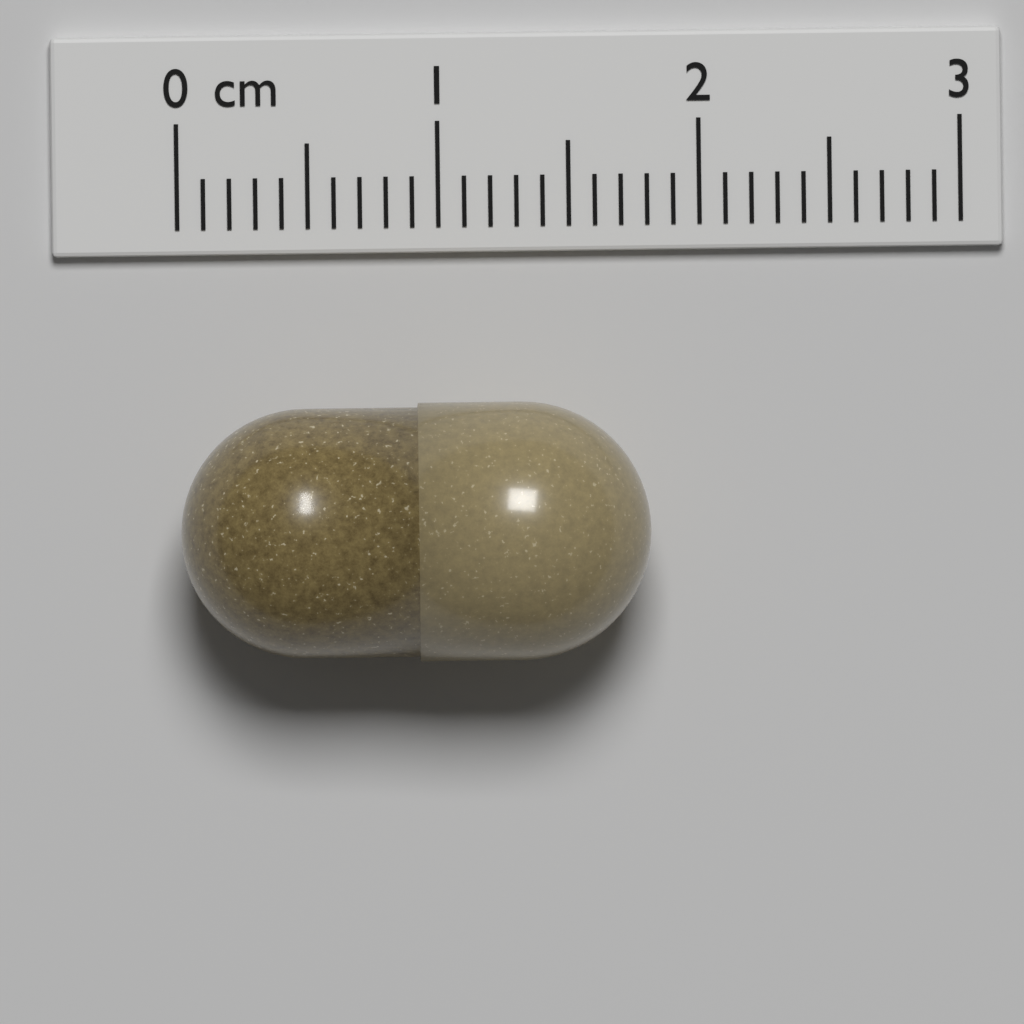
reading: 1.8 cm
